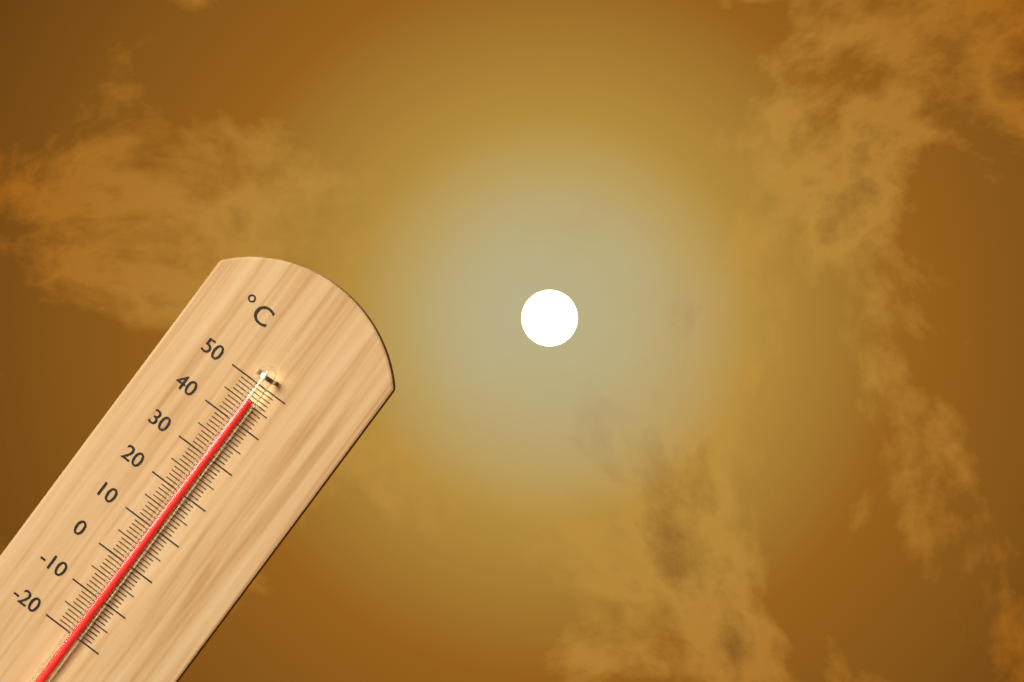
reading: 46 °C
